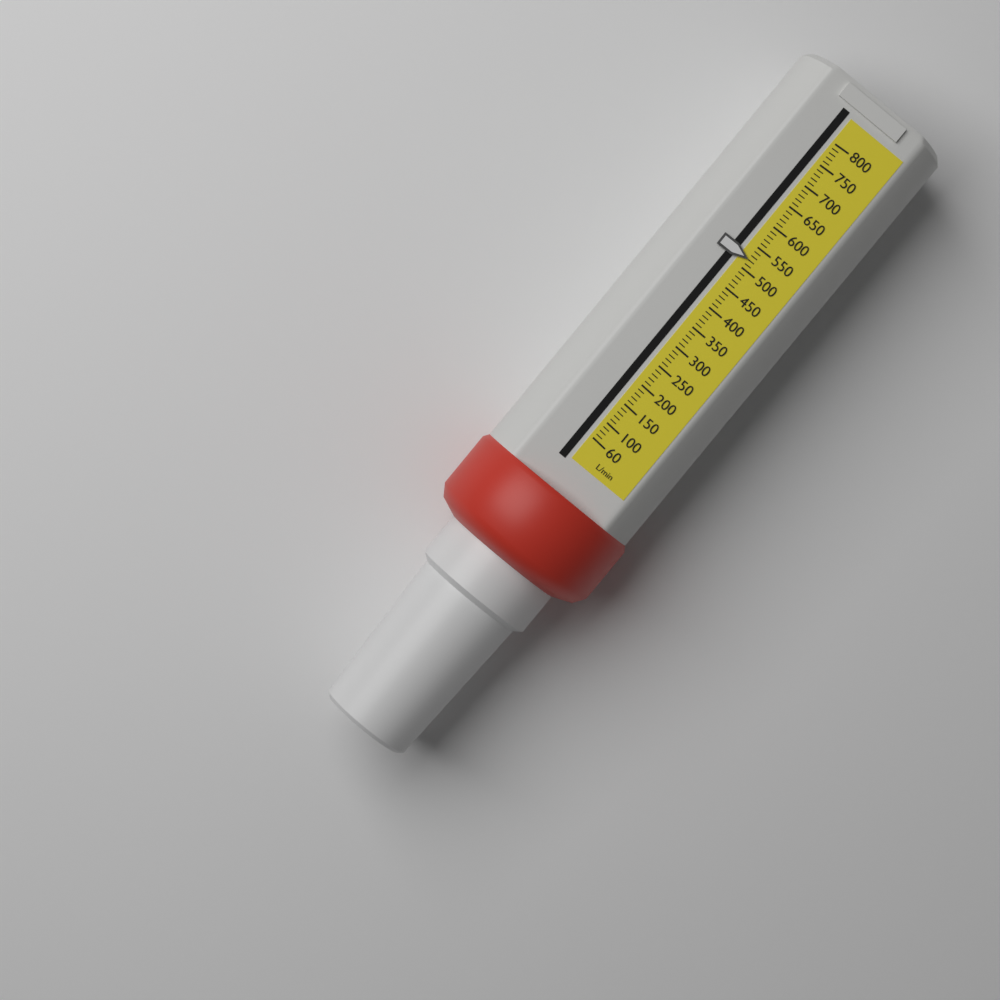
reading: 520 L/min
